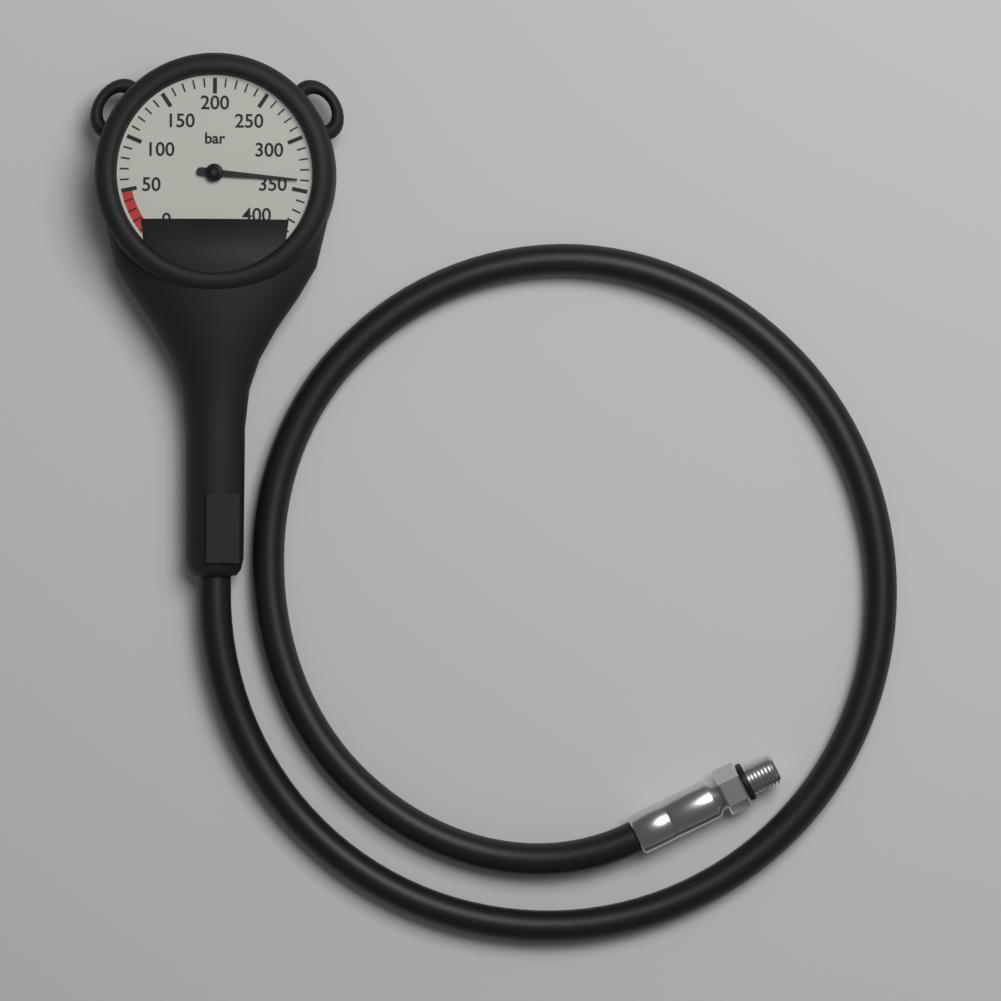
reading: 340 bar
